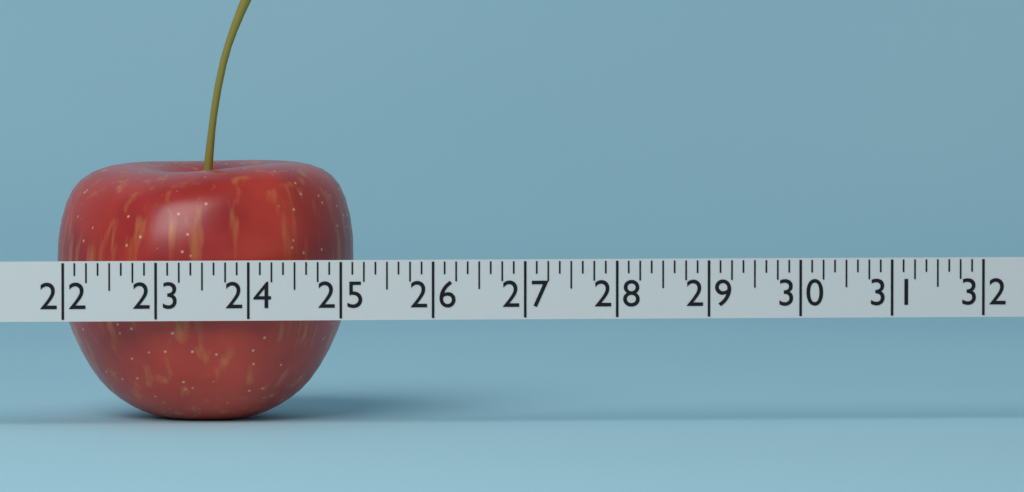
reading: 25.250 (no unit)
